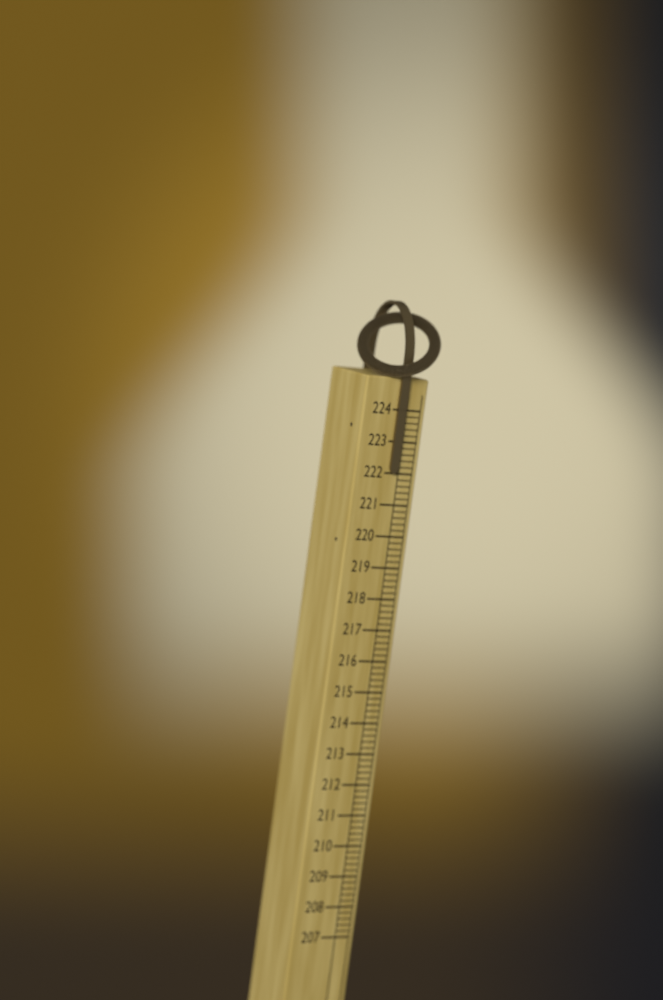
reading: 222.0 (no unit)
